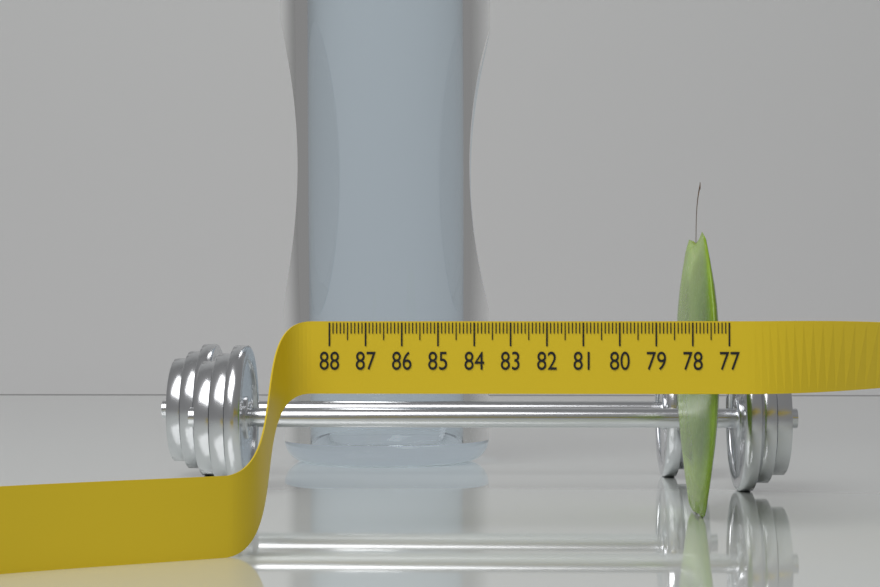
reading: 77.7 (no unit)
